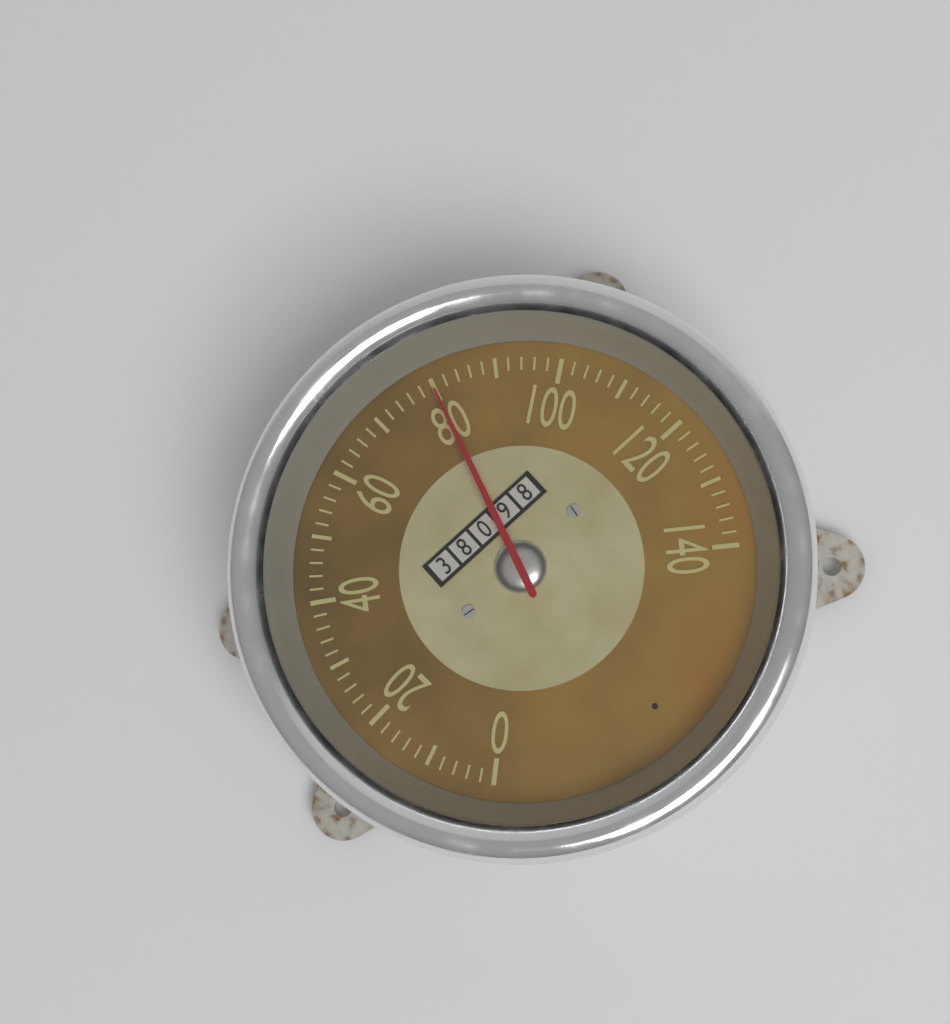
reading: 80 (no unit)
